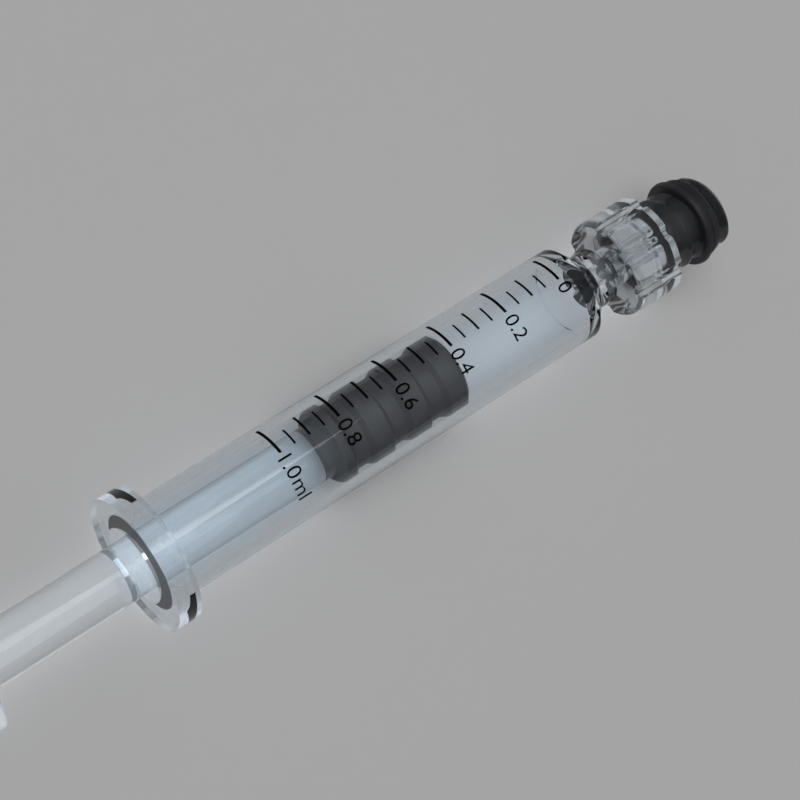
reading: 0.40 ml
